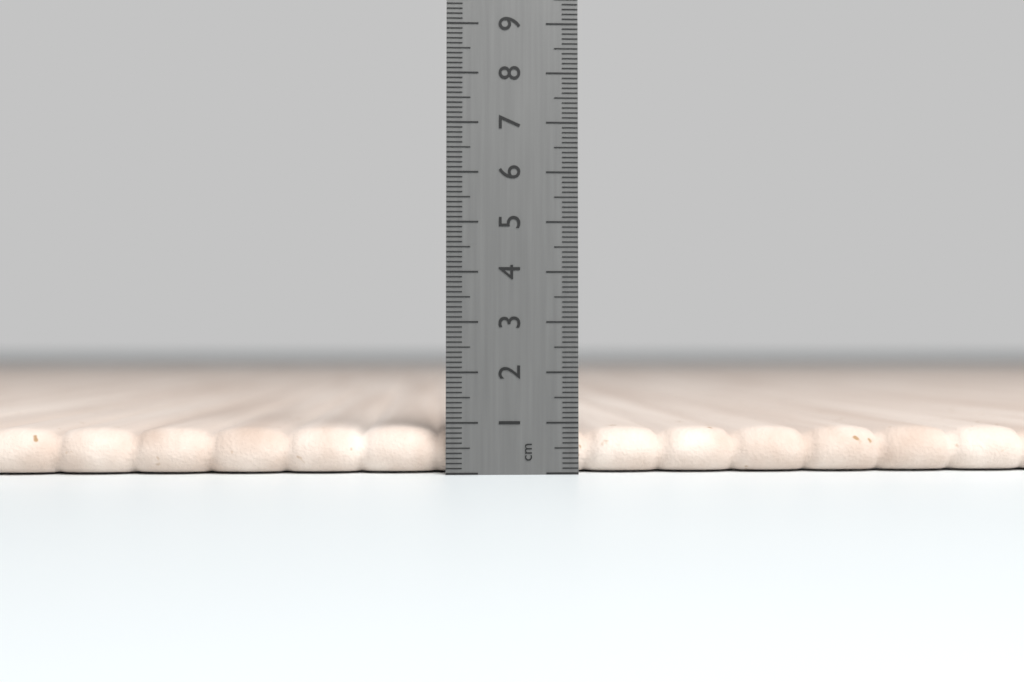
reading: 0.9 cm
